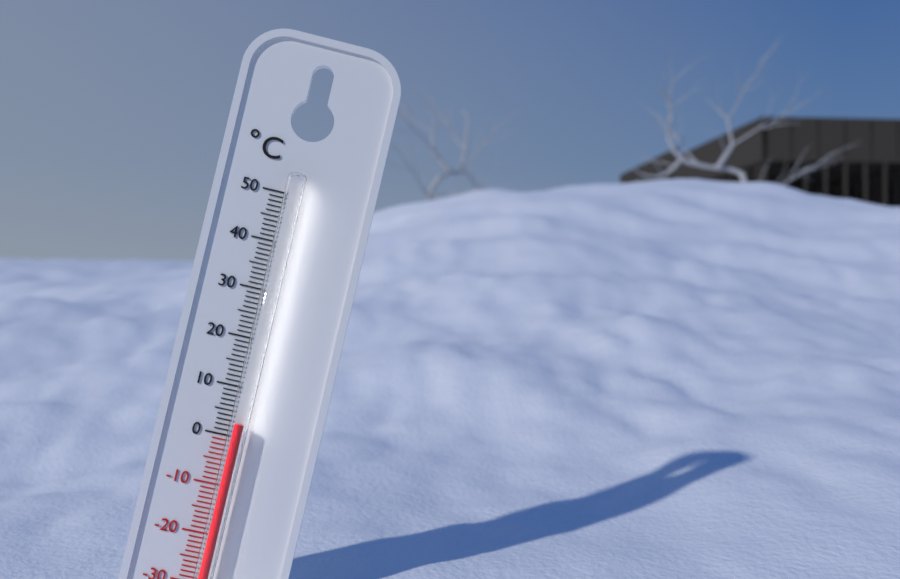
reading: 3 °C
